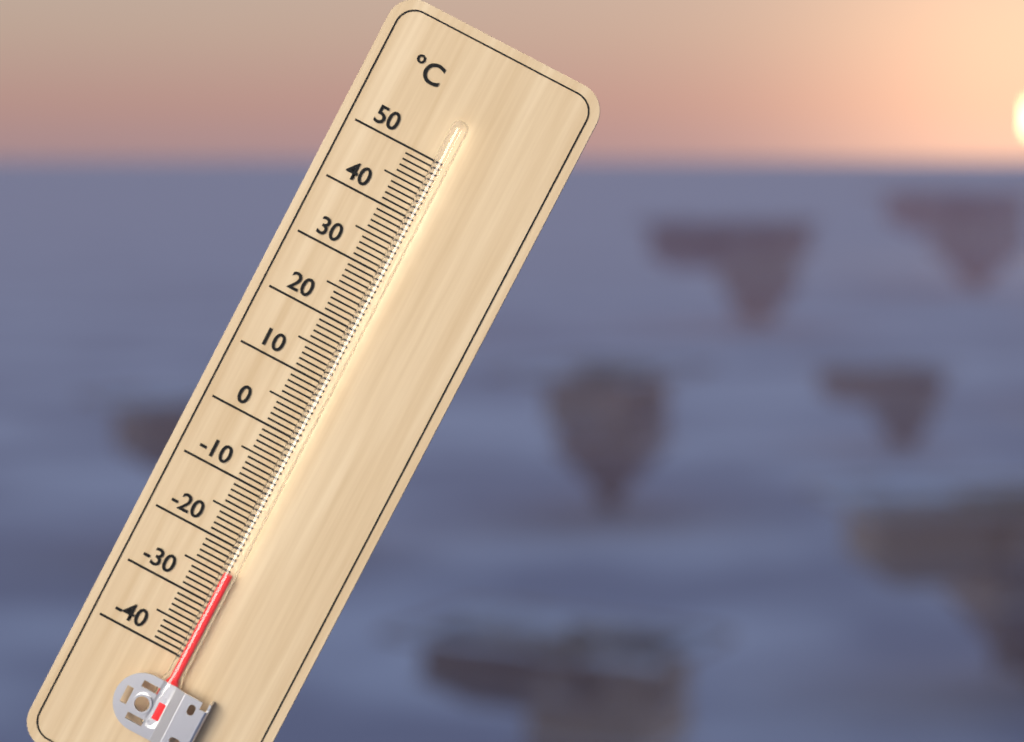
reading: -24 °C
